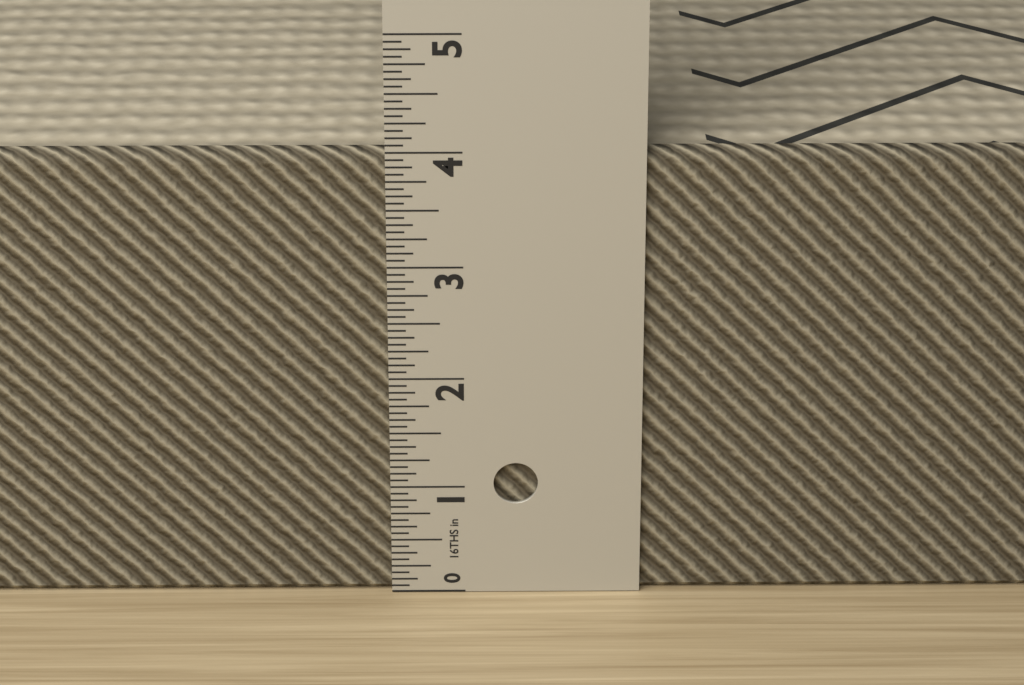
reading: 4.0000 in
